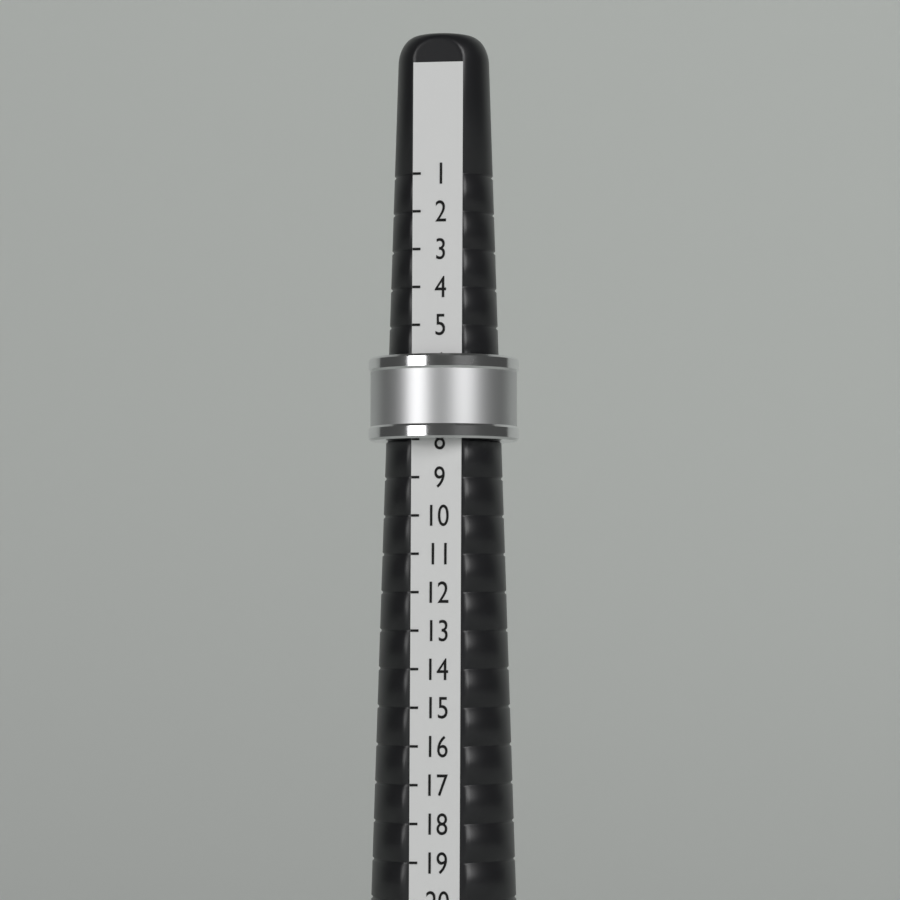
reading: 8 (no unit)
